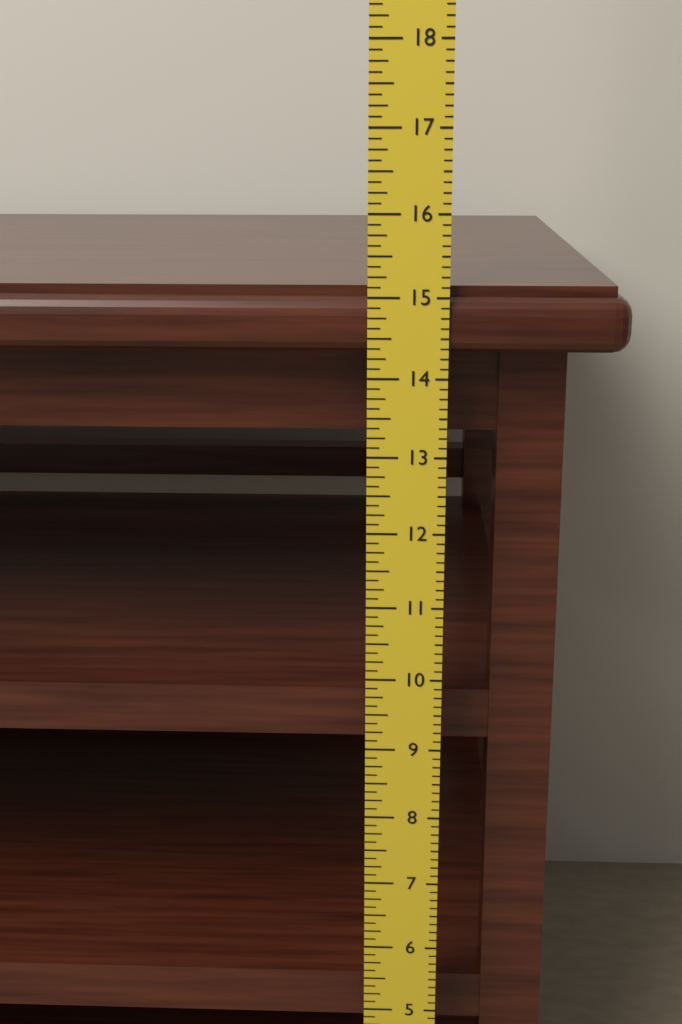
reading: 15.125 in
